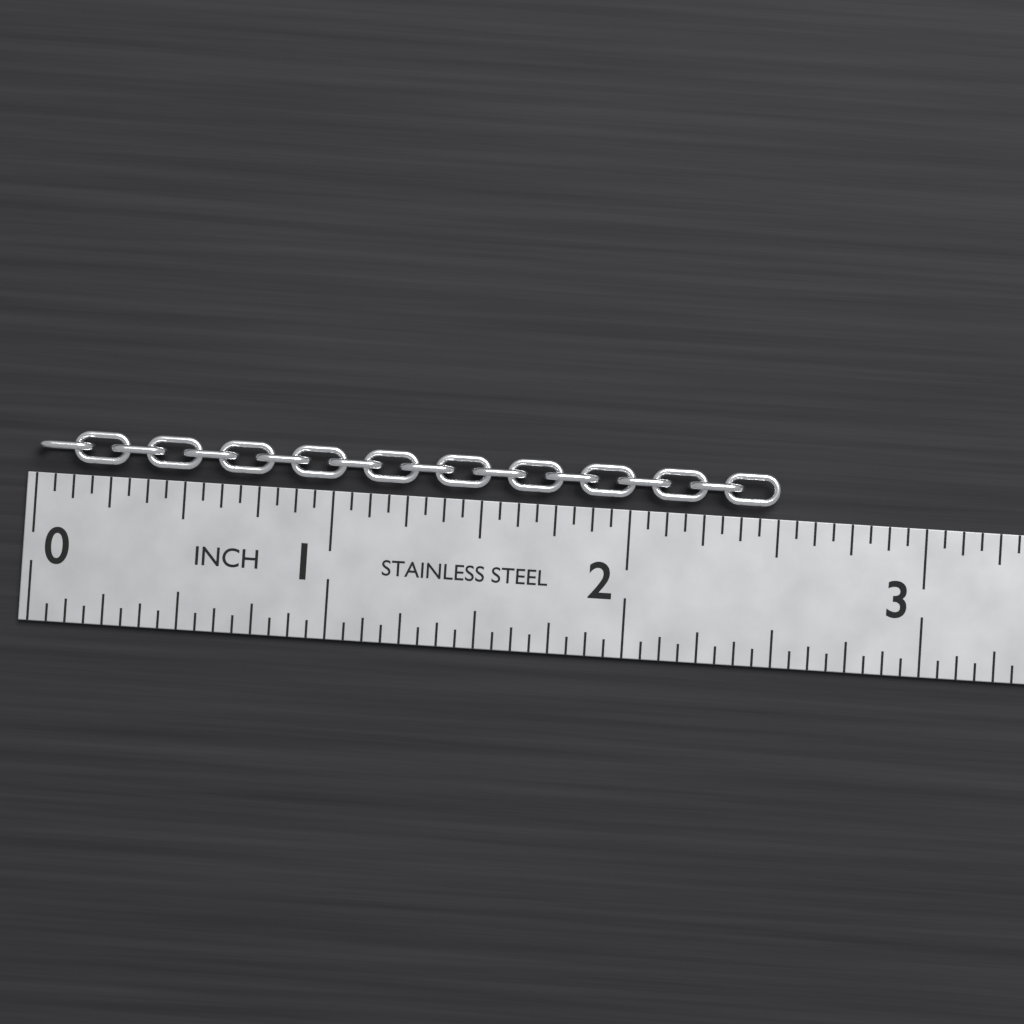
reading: 2.5000 in
